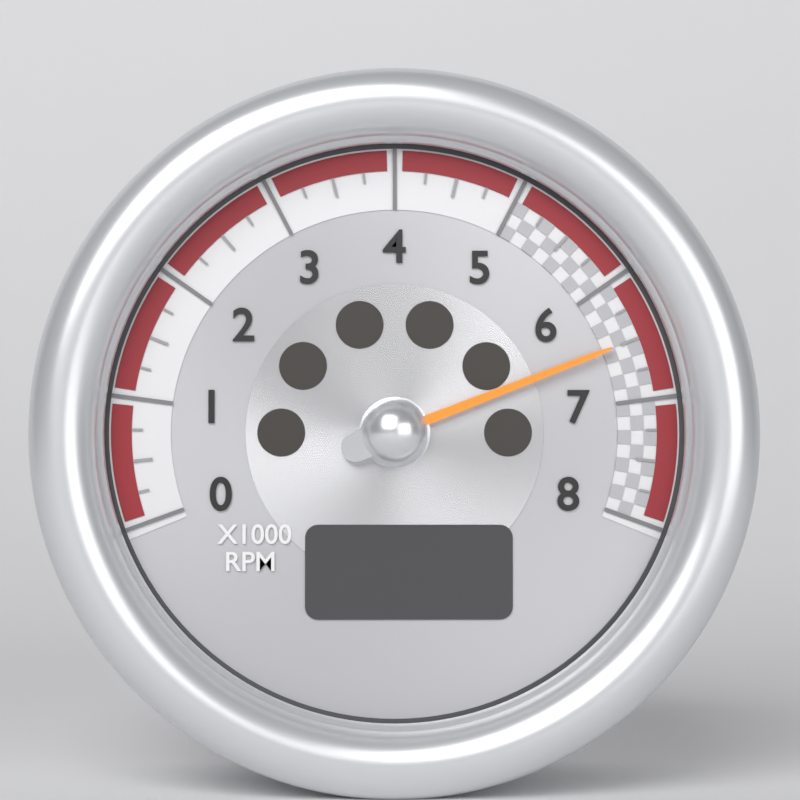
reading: 6.50 x1000 RPM
